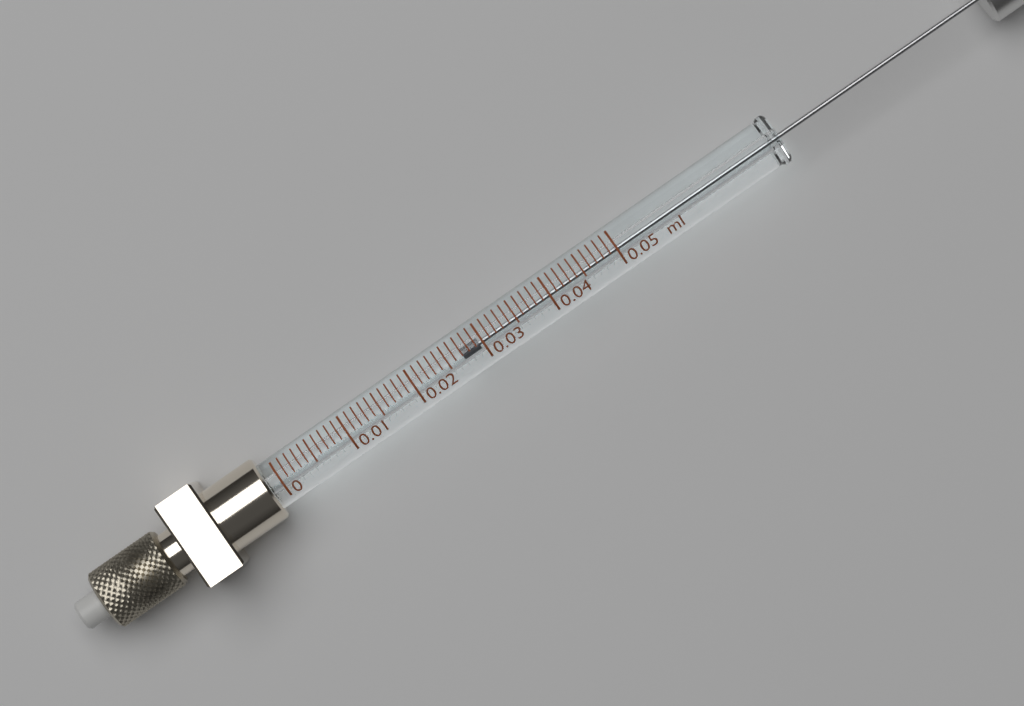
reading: 0.027 ml
